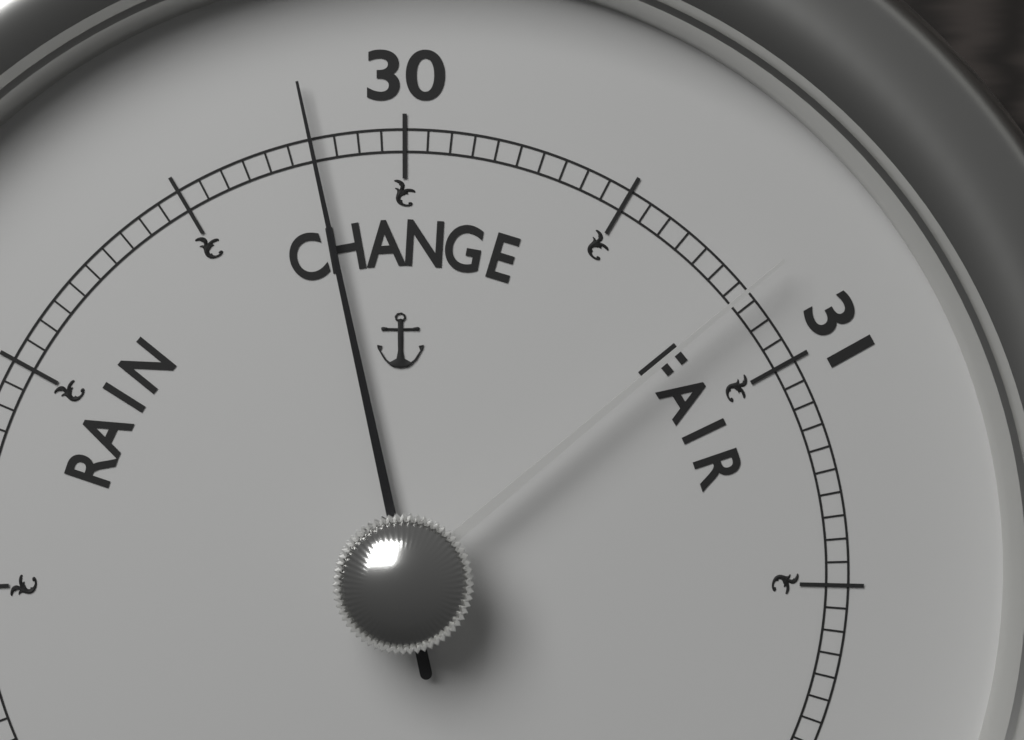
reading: 29.80 (no unit)
